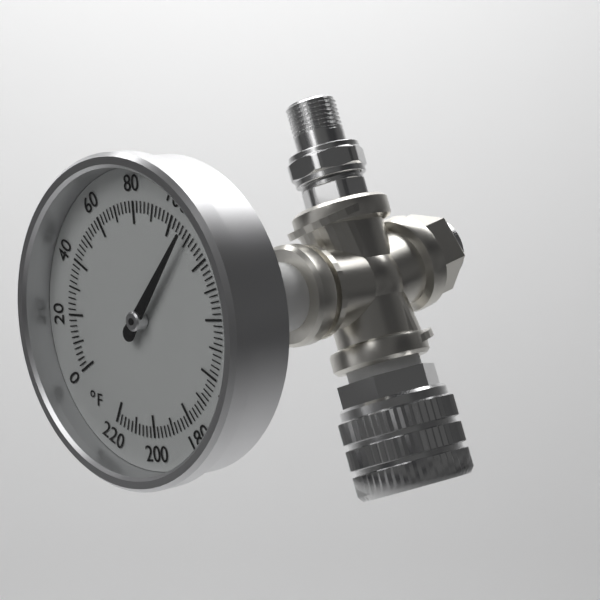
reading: 108 °F
